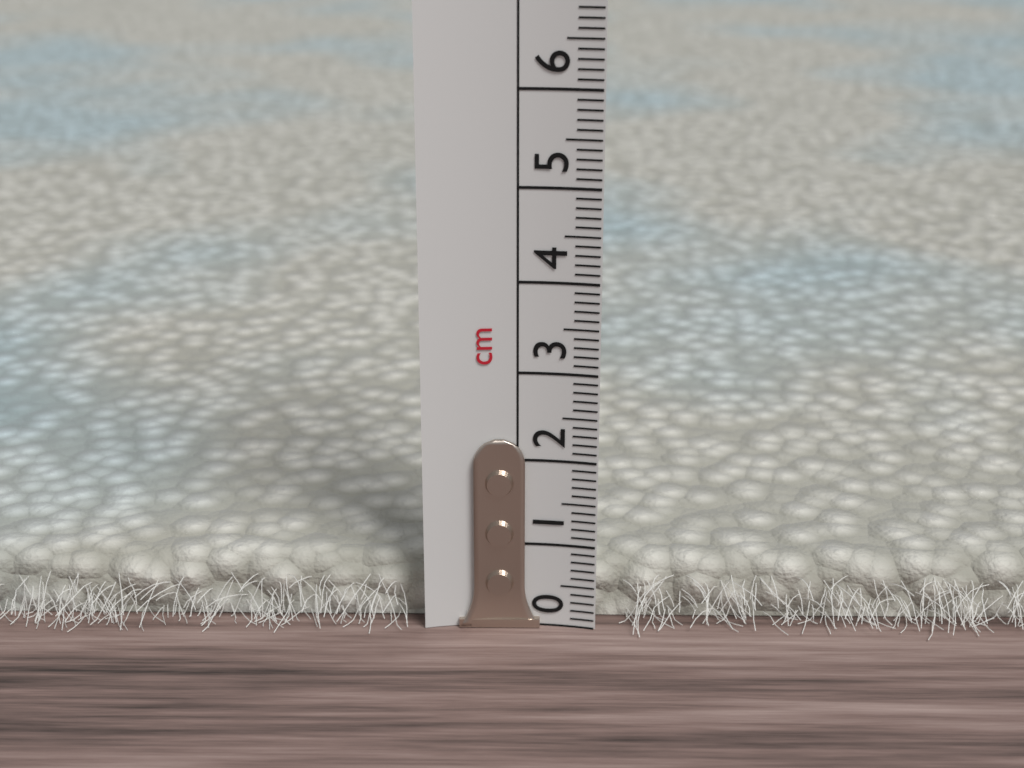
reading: 0.7 cm
